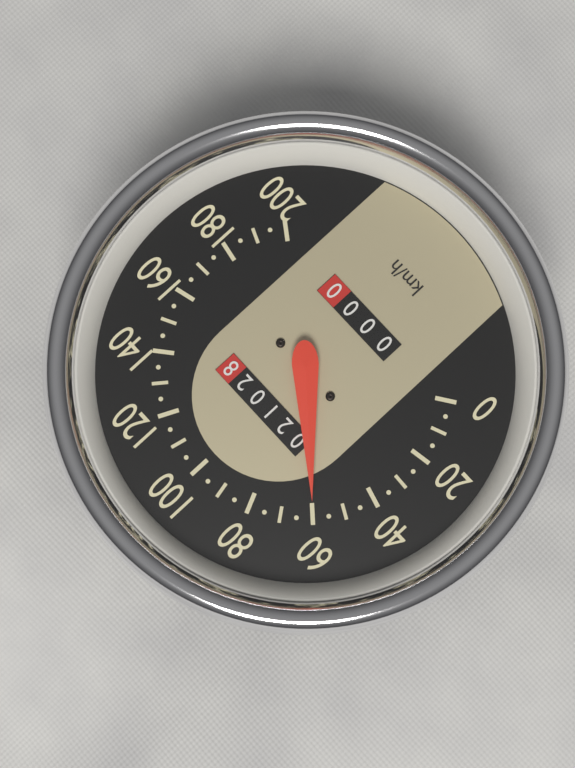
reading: 60 km/h
